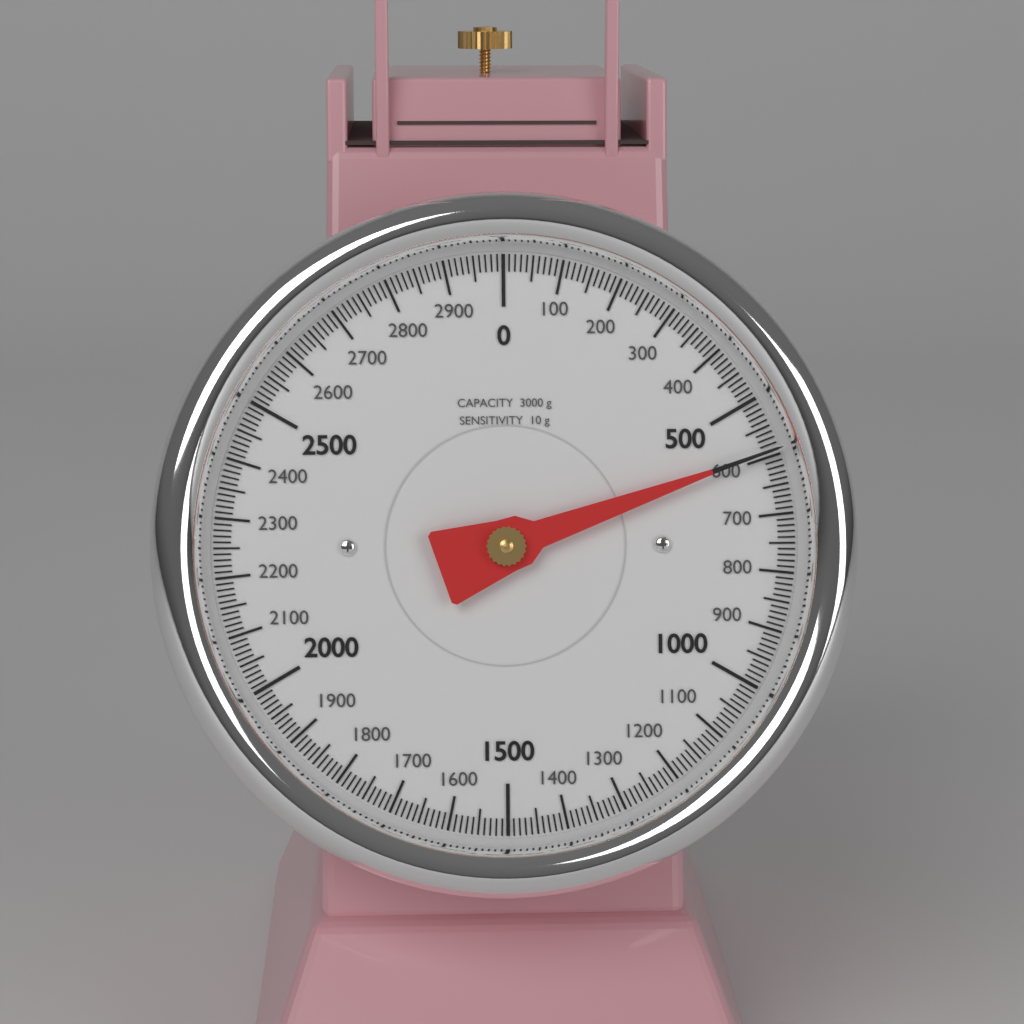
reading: 590 g
